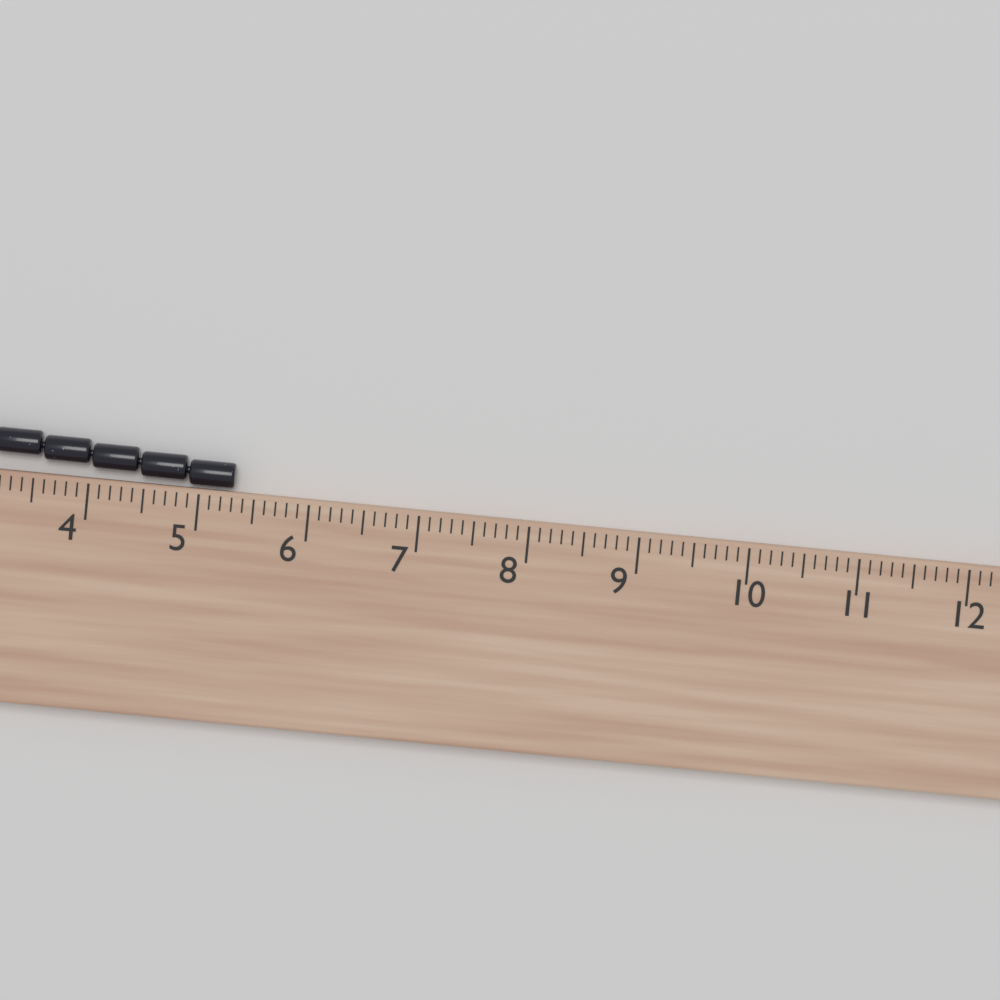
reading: 5.3 cm
